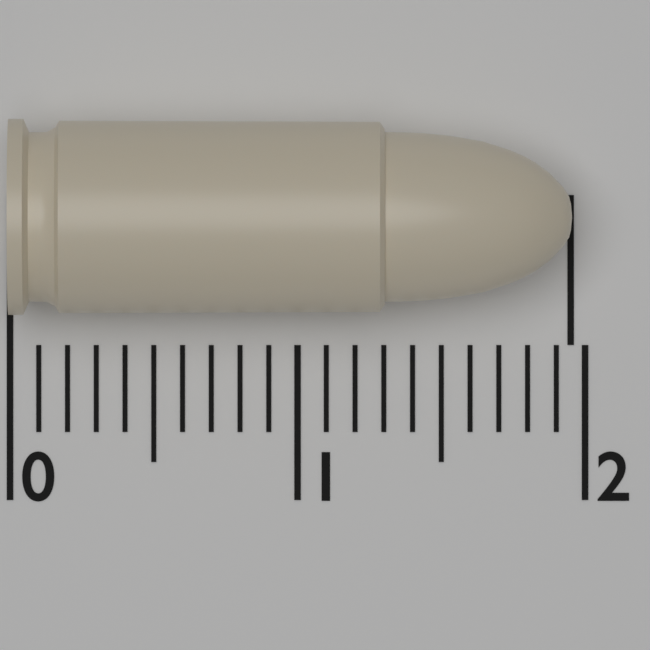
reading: 1.95 (no unit)
